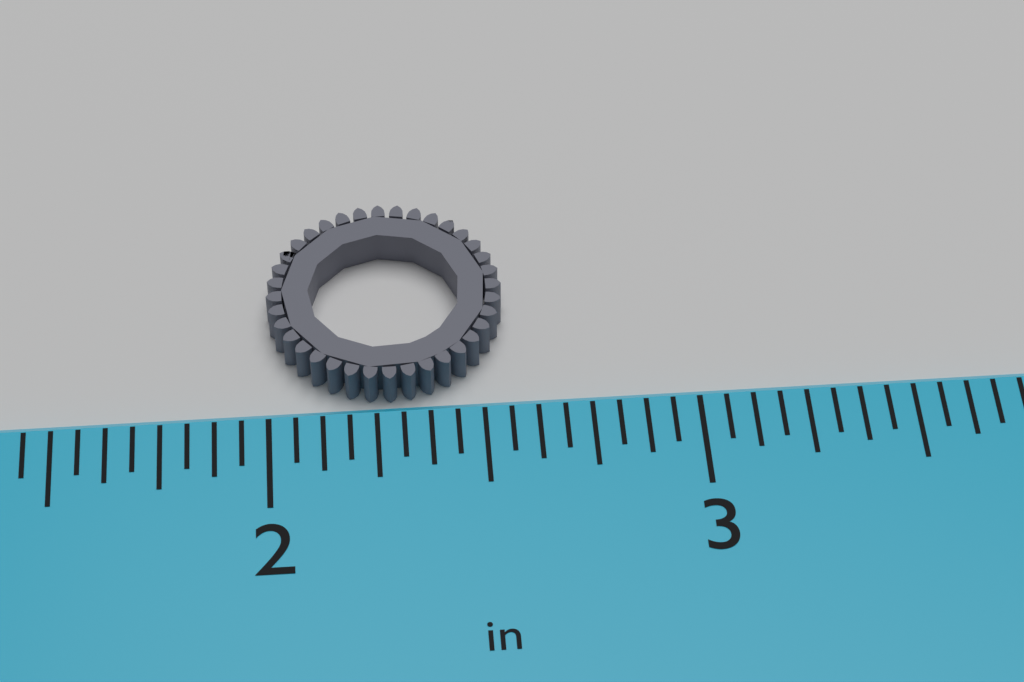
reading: 2.5625 in
